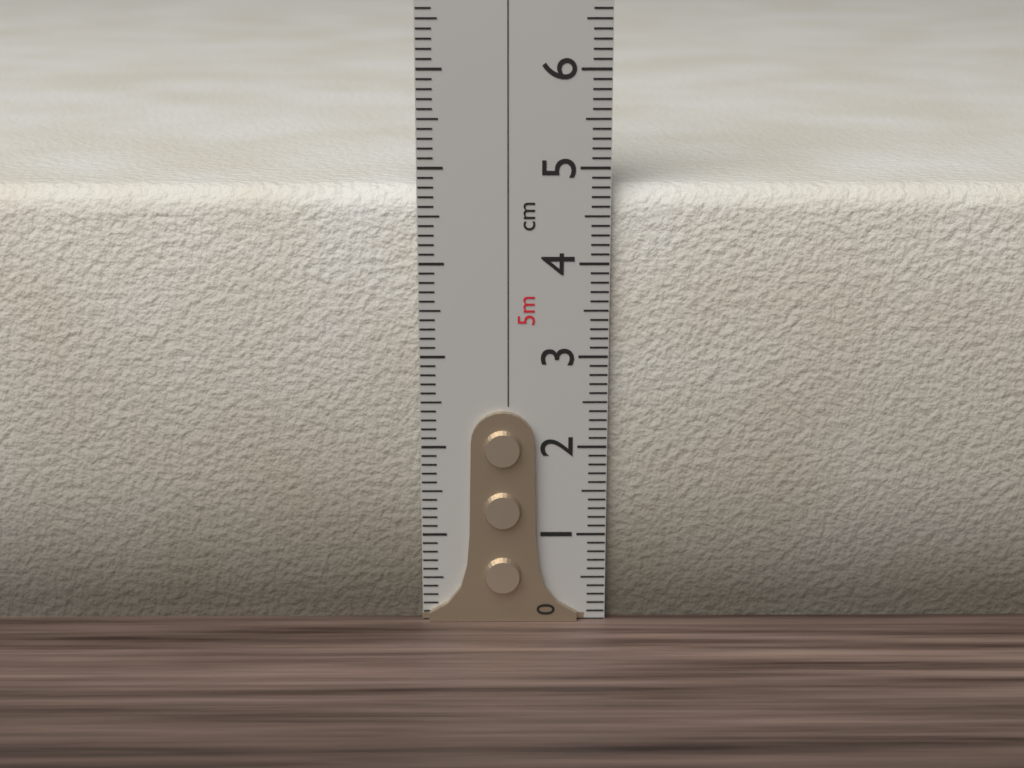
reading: 4.8 cm
